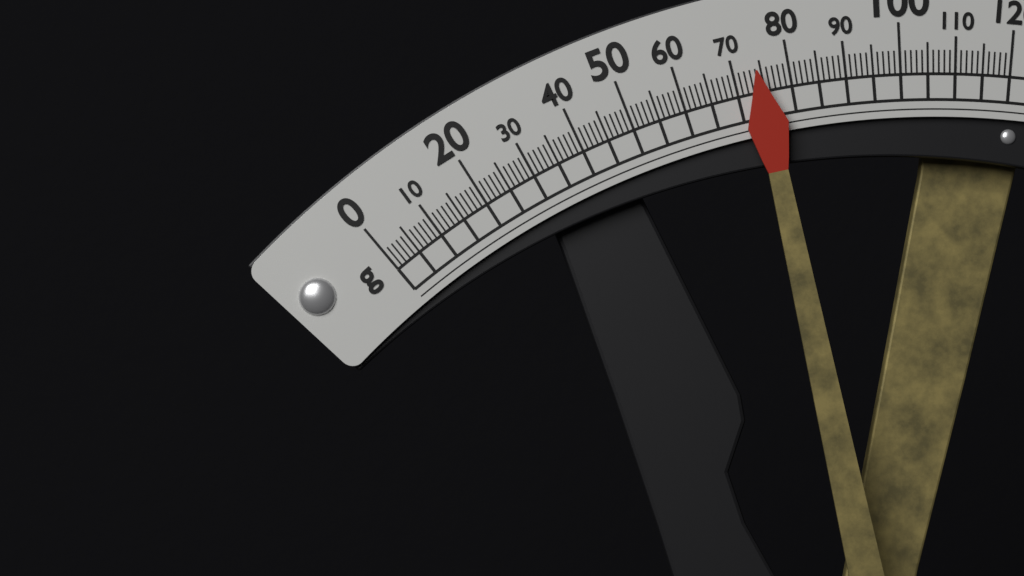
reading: 74 g
